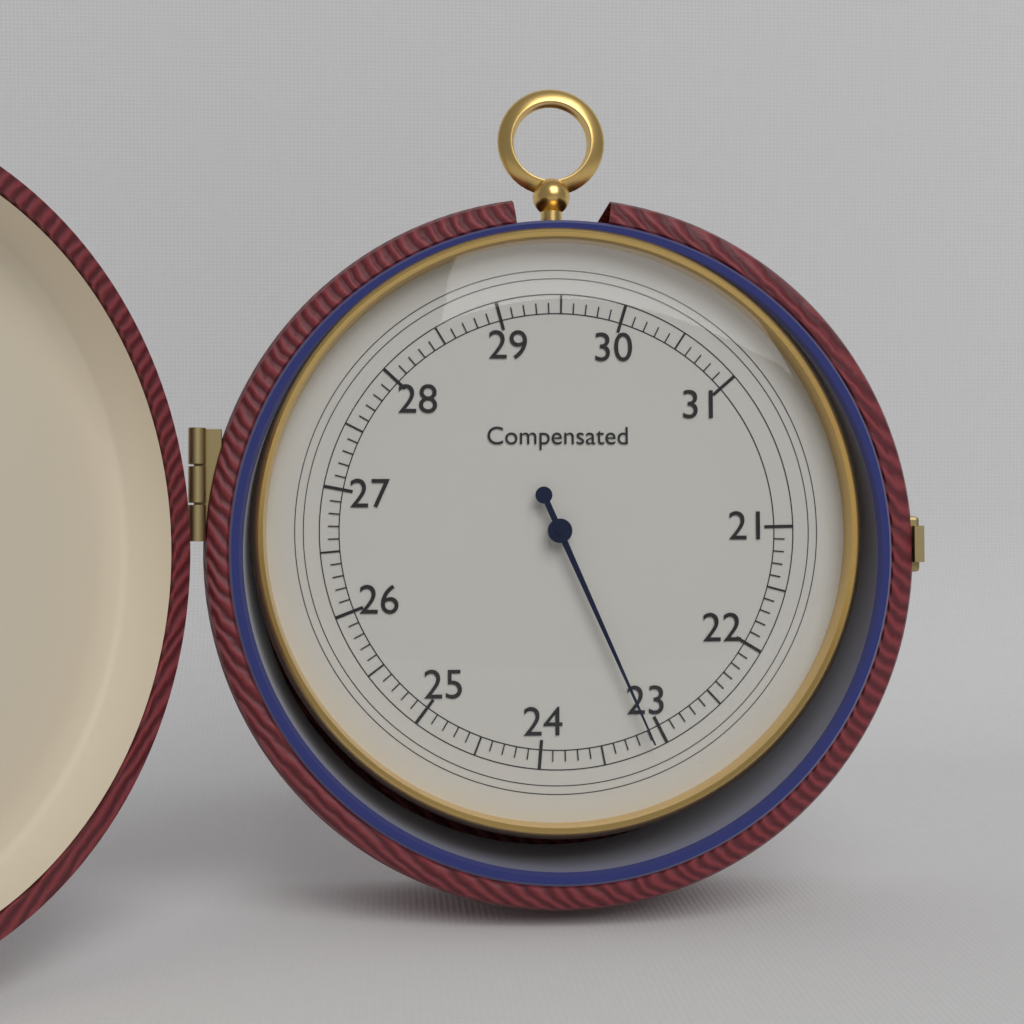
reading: 23.1 (no unit)
